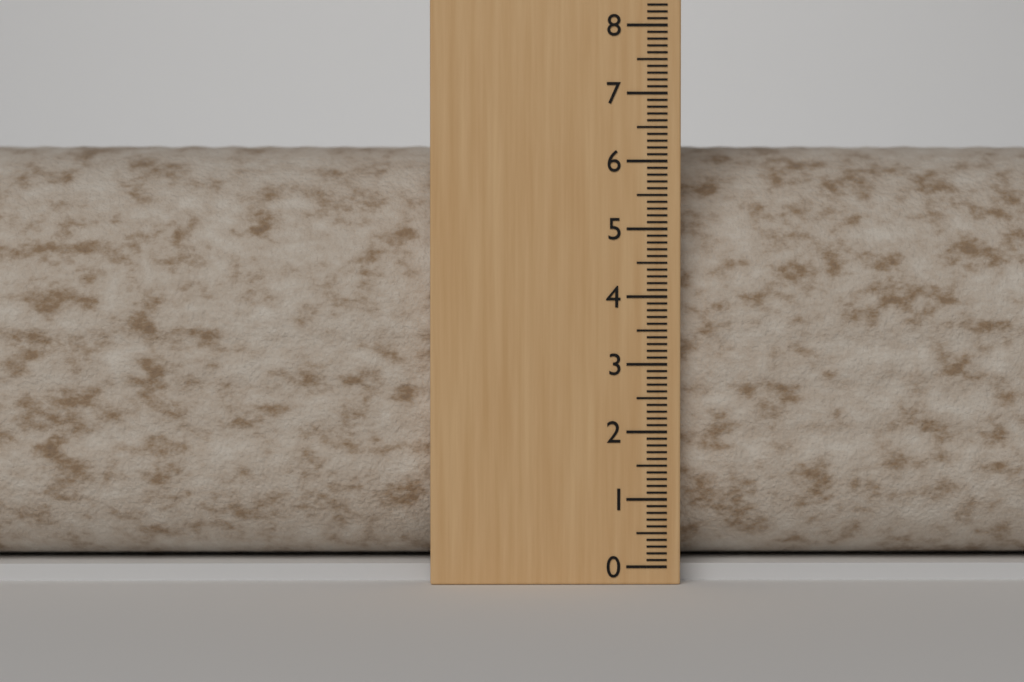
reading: 6.4 (no unit)
